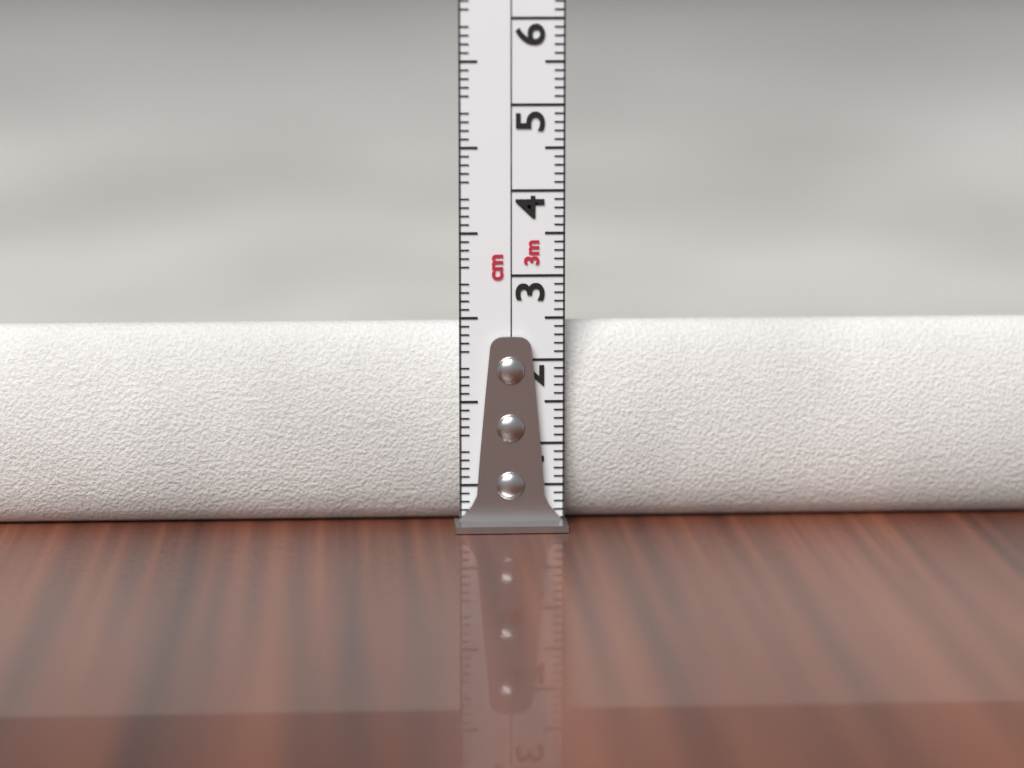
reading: 2.4 cm
